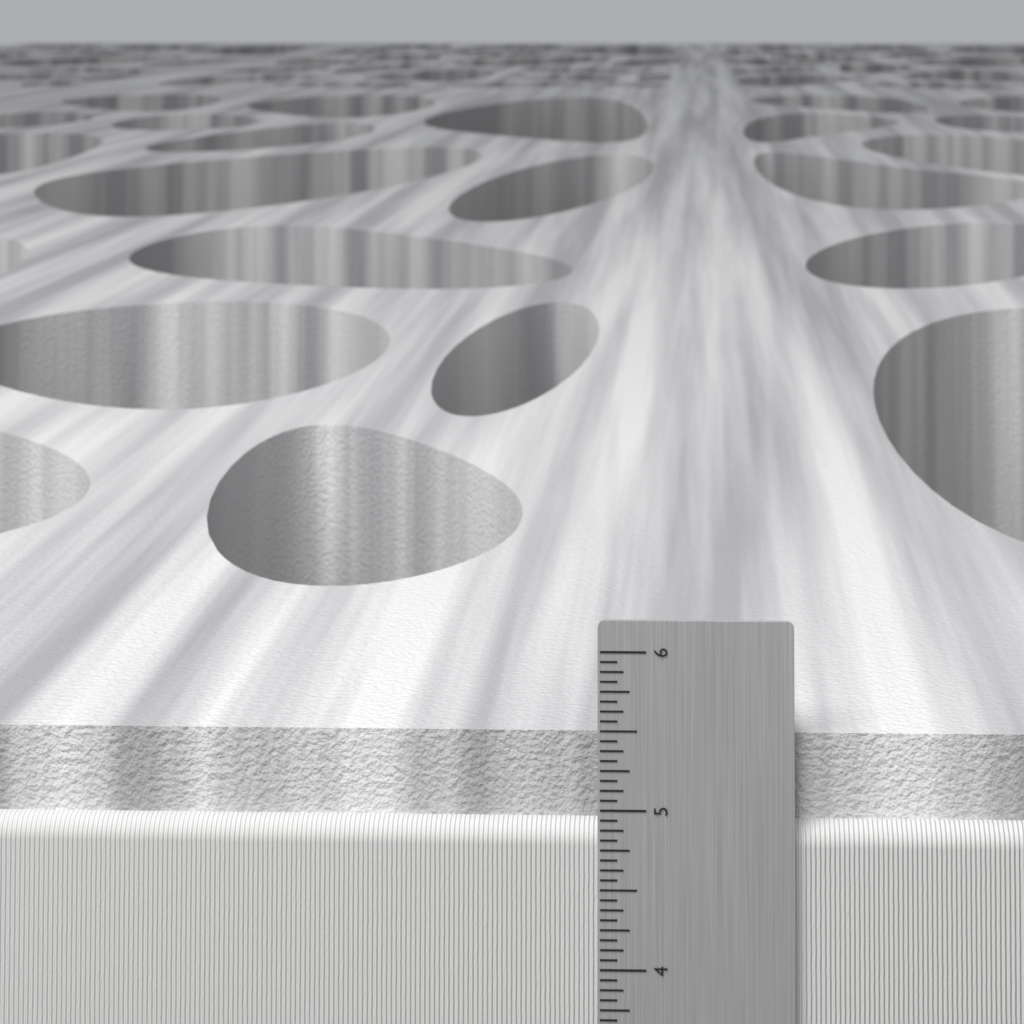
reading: 5.4375 in
